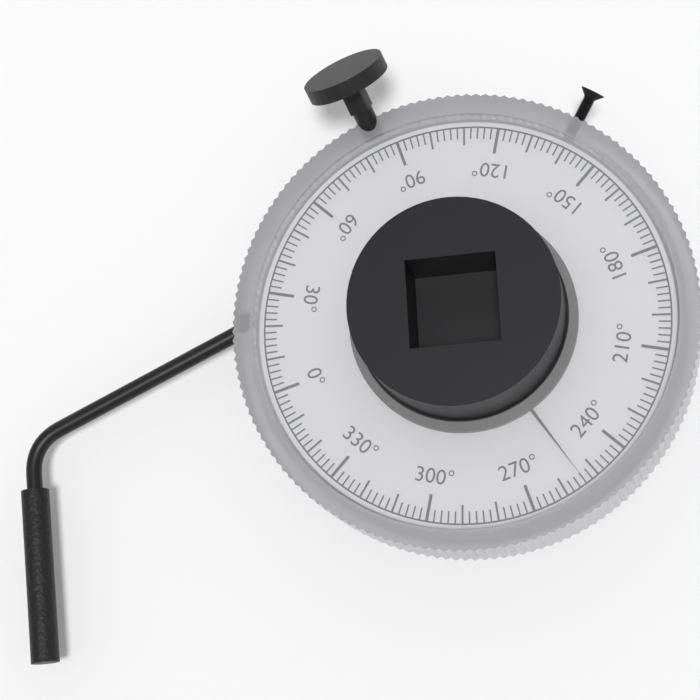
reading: 254 °
